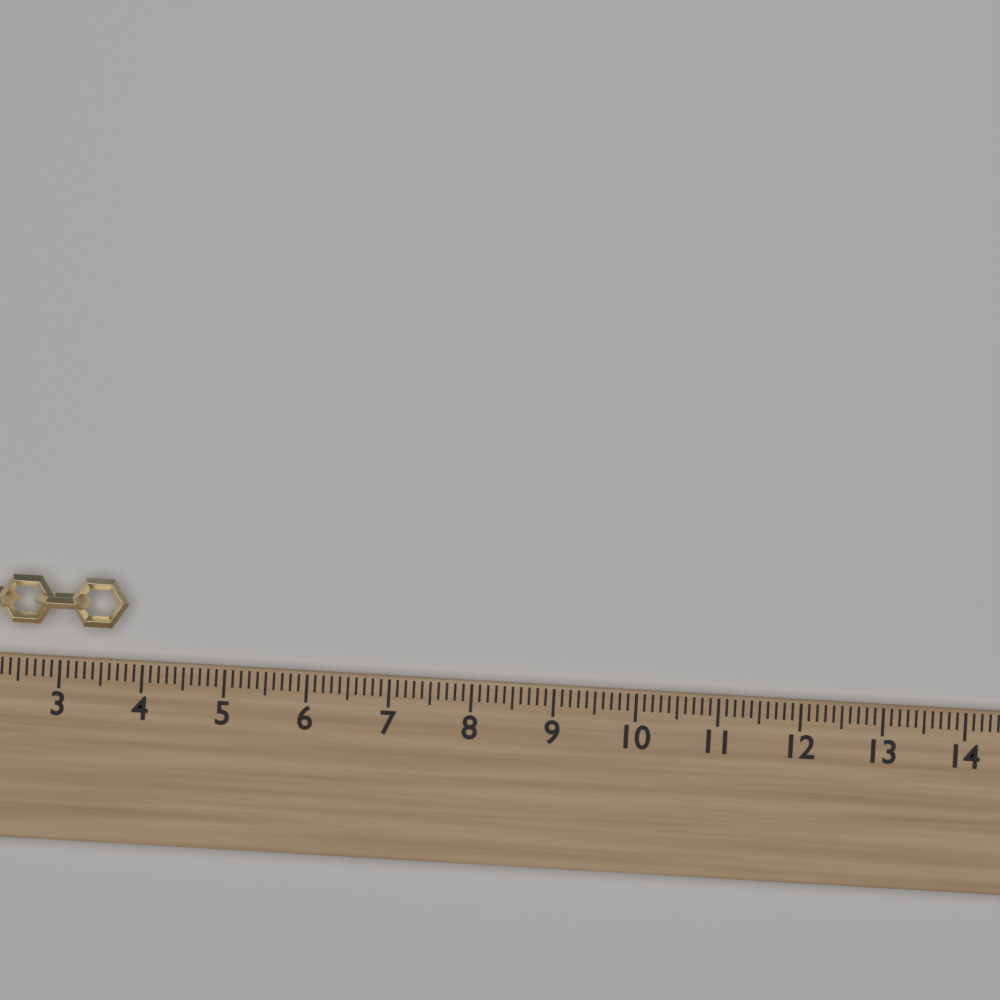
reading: 3.8 (no unit)
